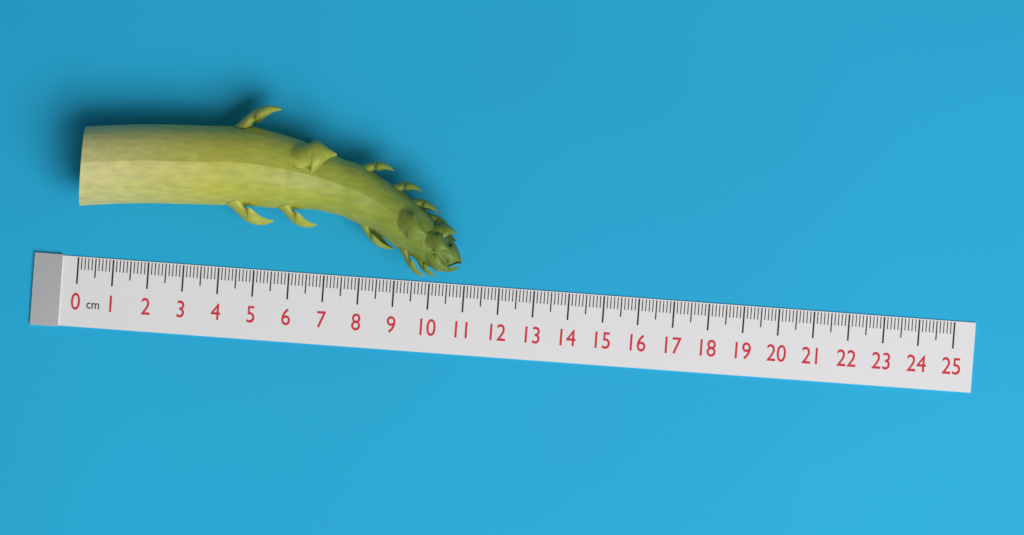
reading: 10.9 cm
